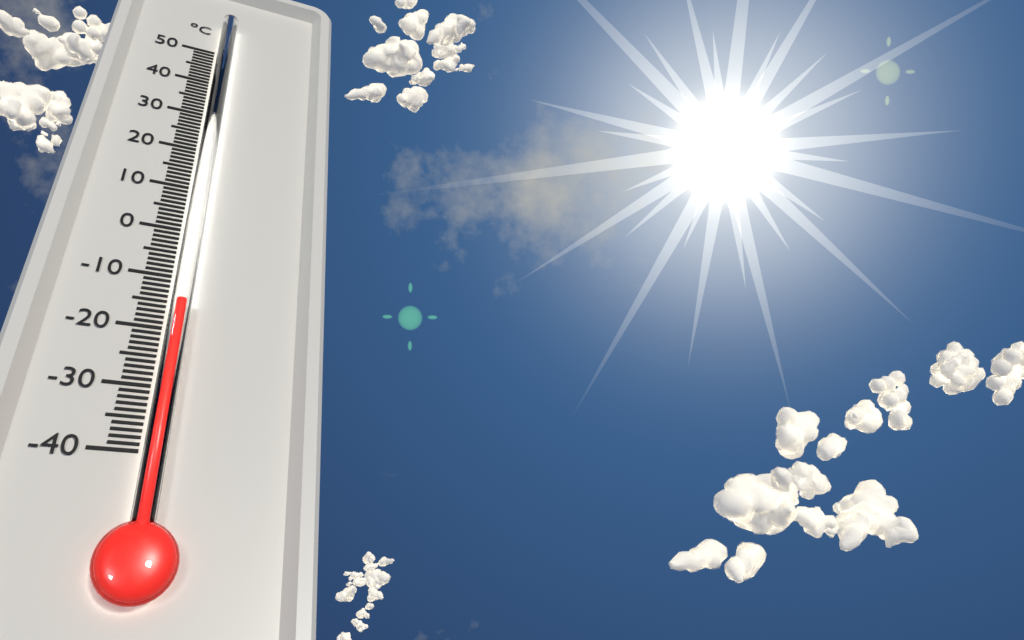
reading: -16 °C
